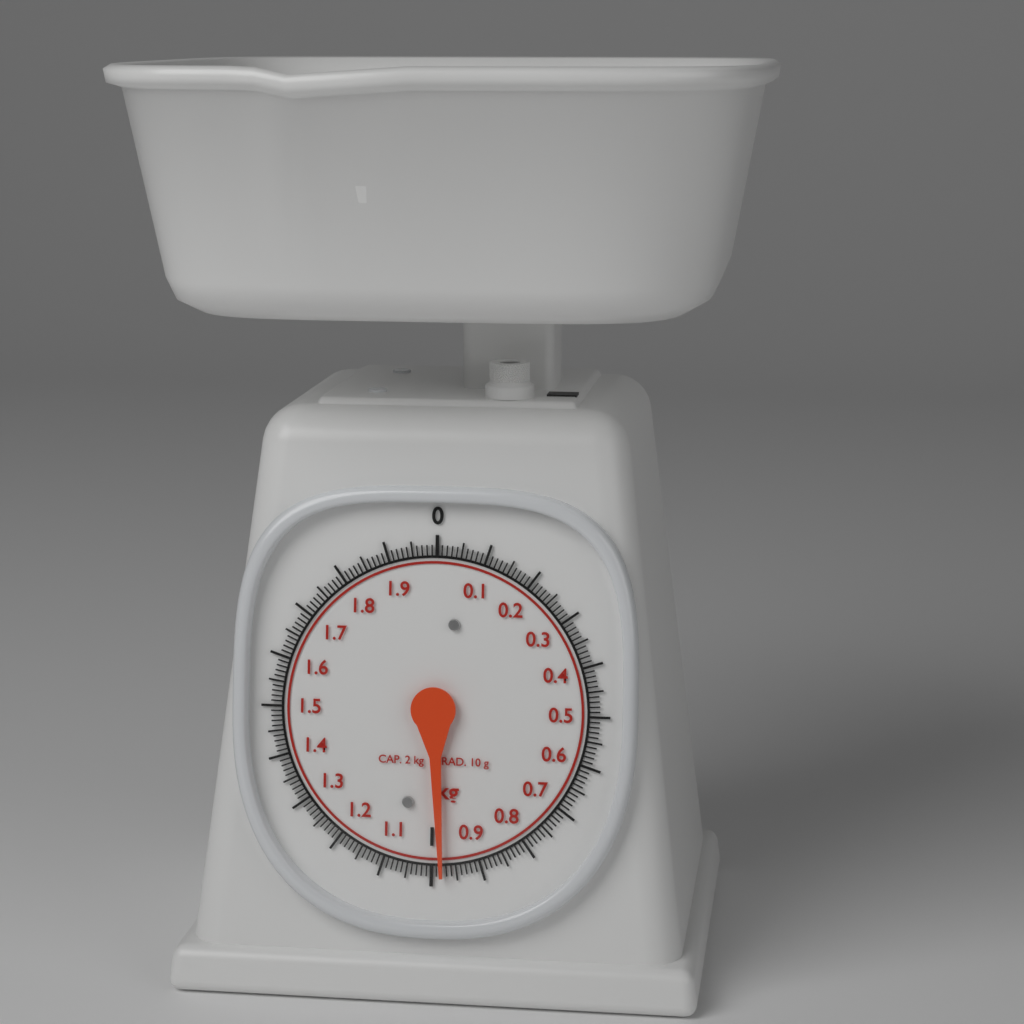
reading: 0.98 kg
